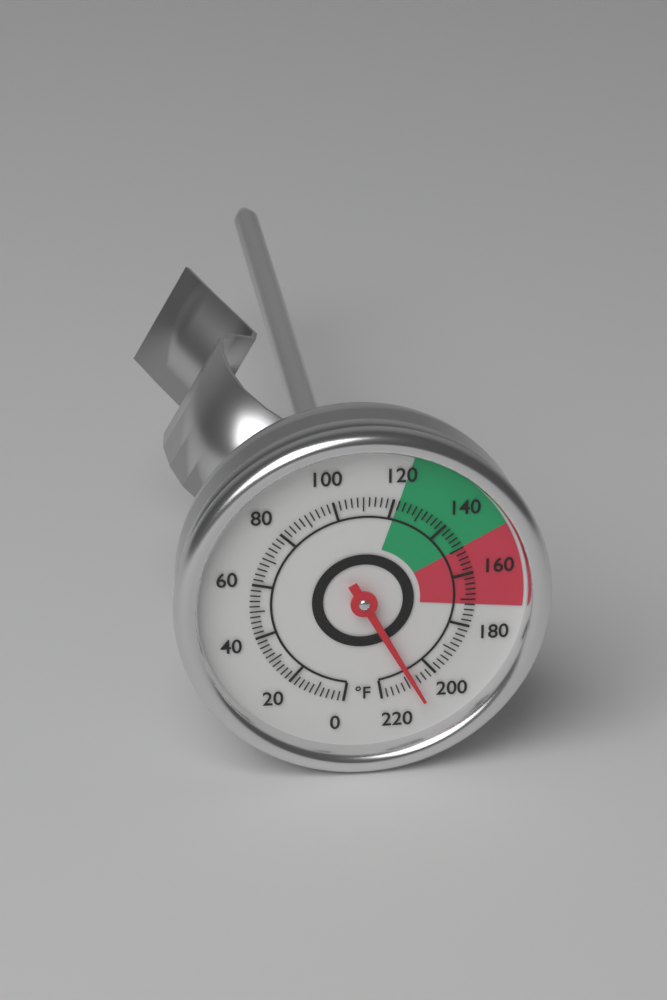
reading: 208 °F
